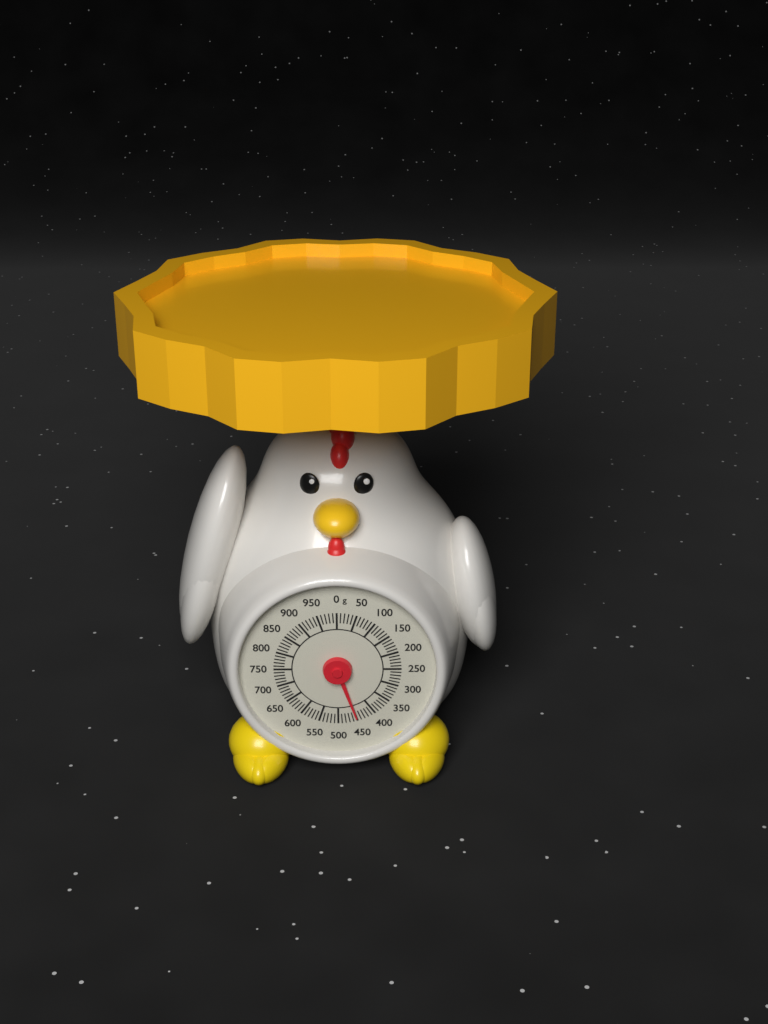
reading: 450 g
